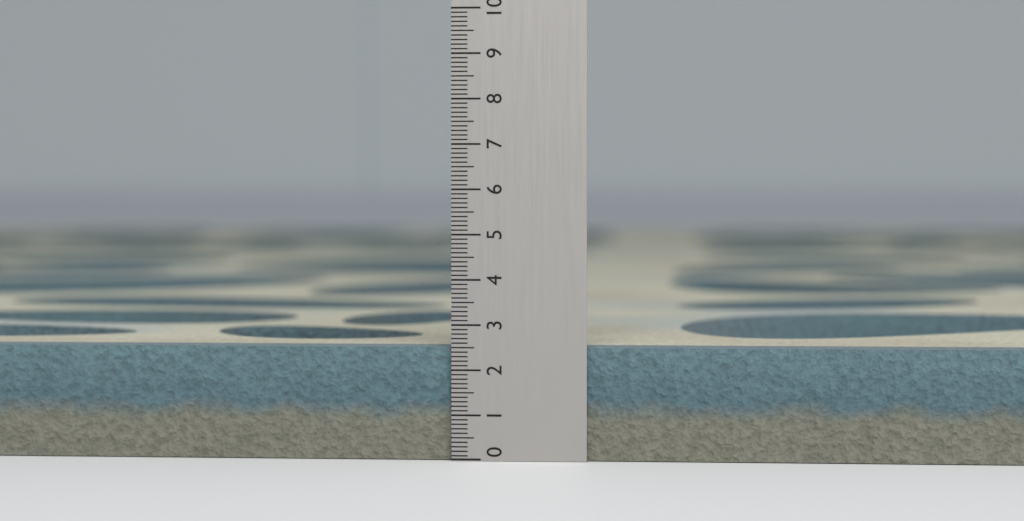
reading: 2.5 (no unit)
